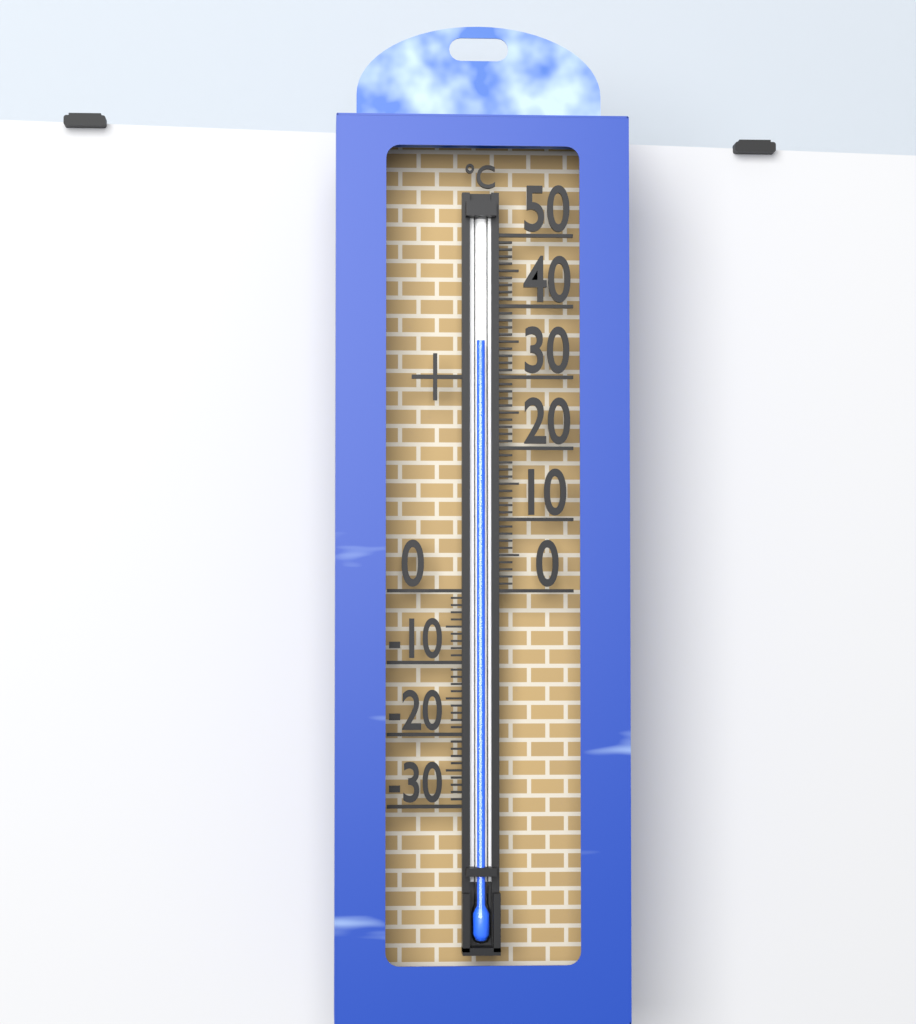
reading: 35 °C
